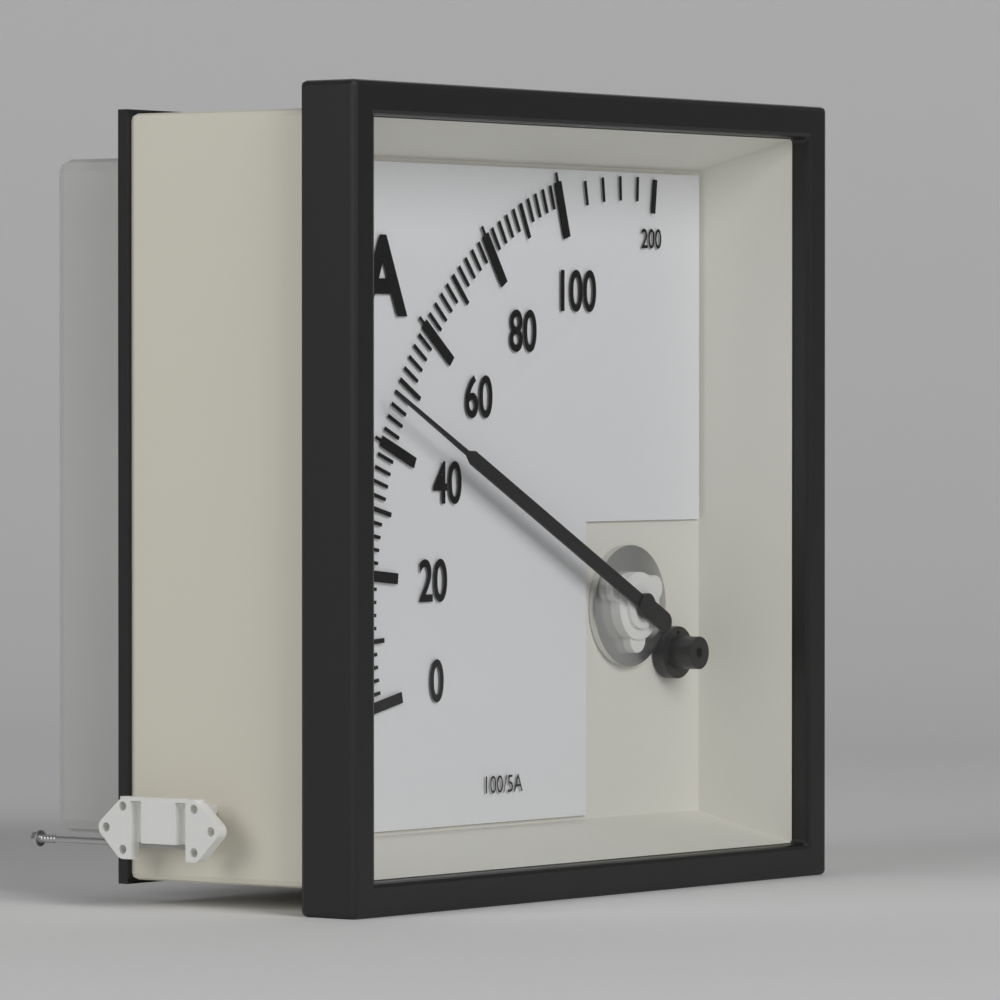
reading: 46 A
